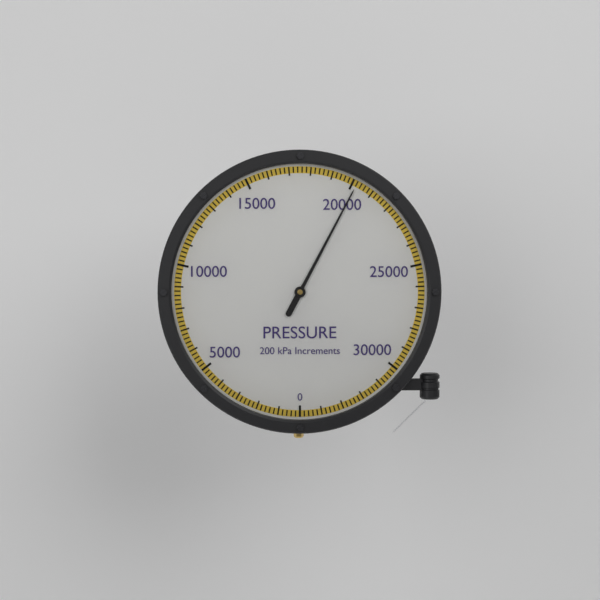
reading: 20200 kPa
